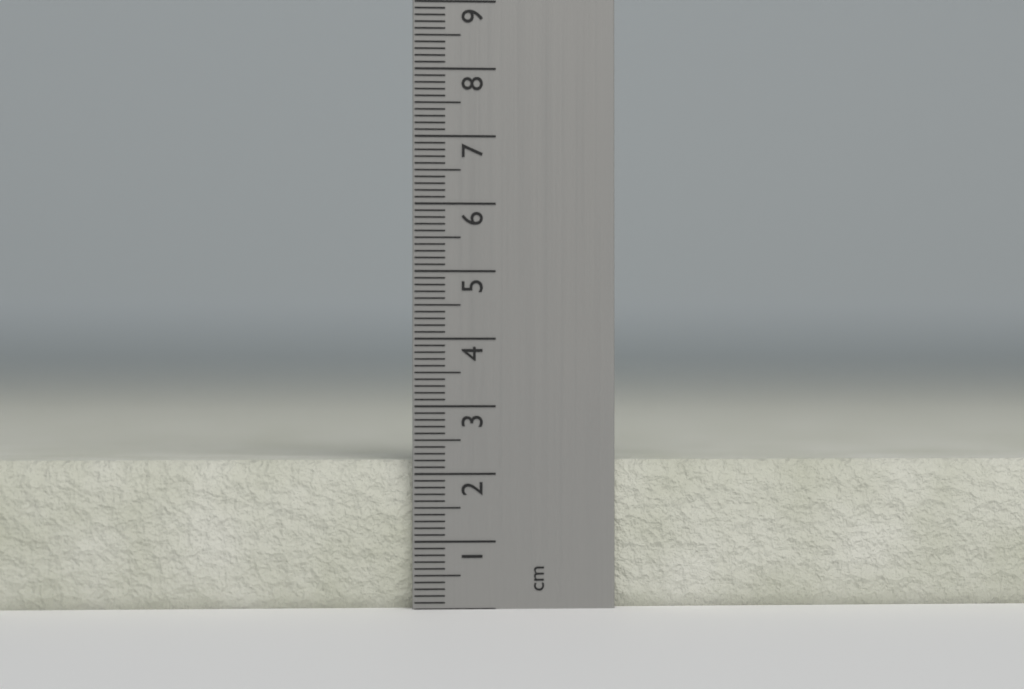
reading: 2.2 cm
